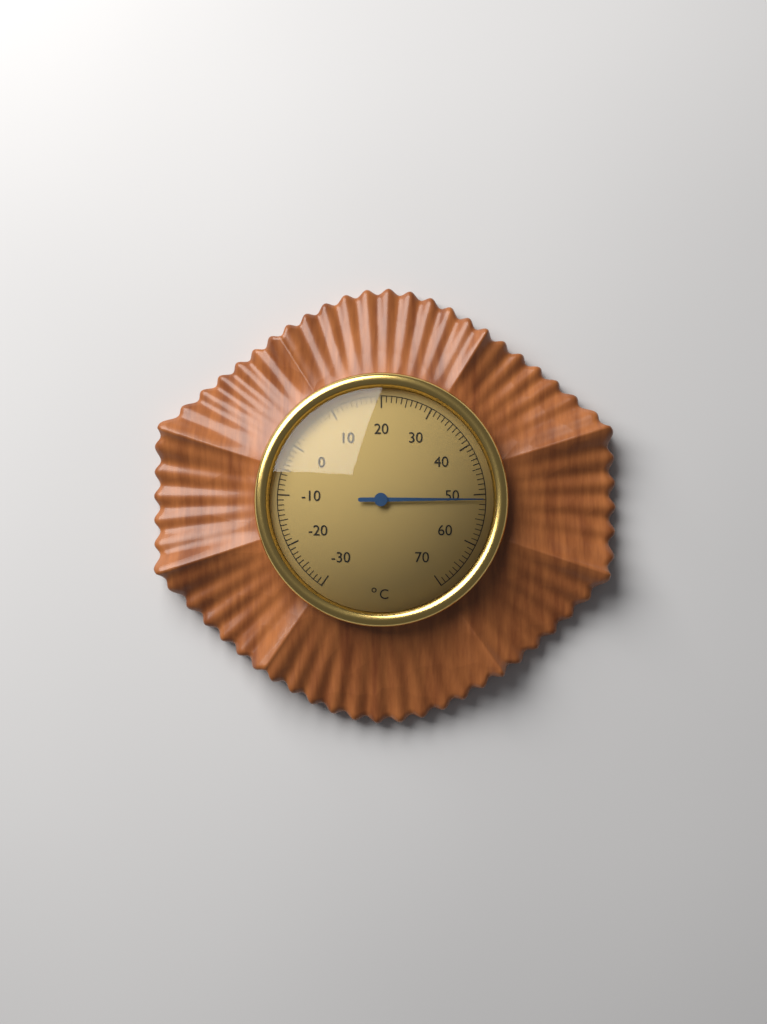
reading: 51 °C
